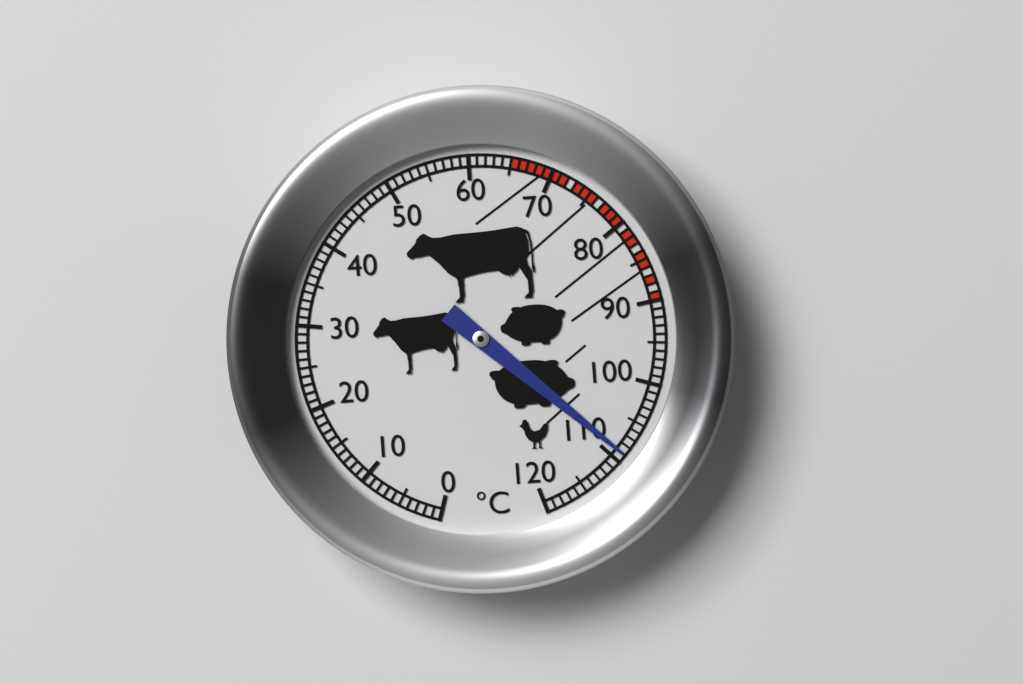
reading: 109 °C
